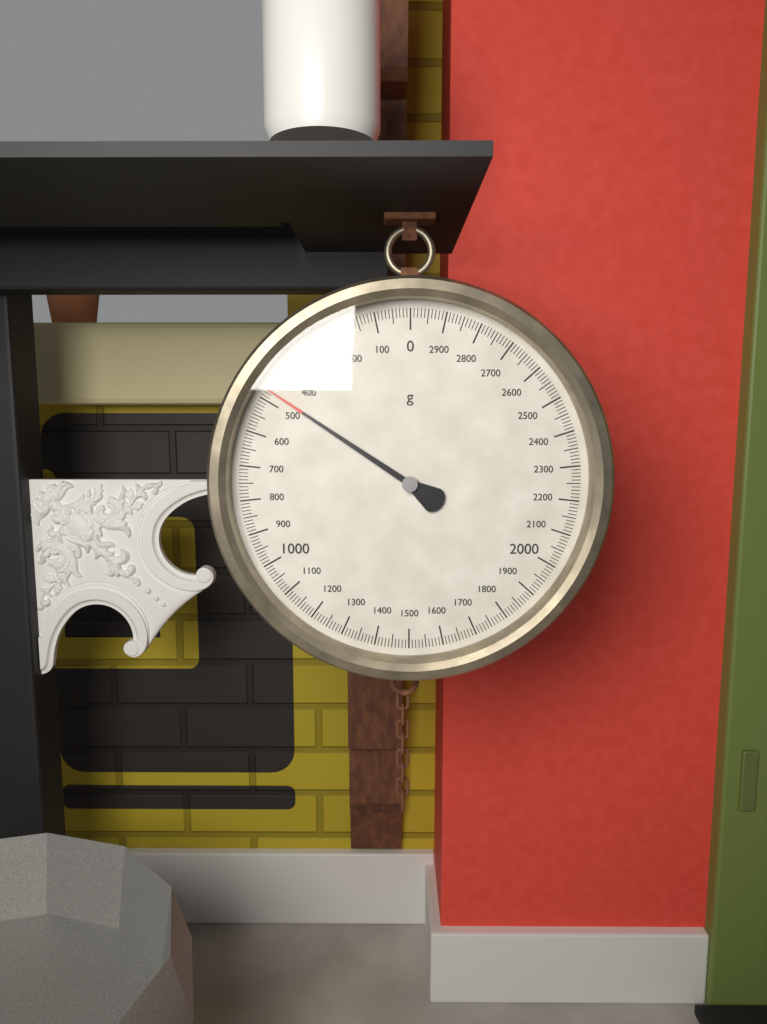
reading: 470 g
